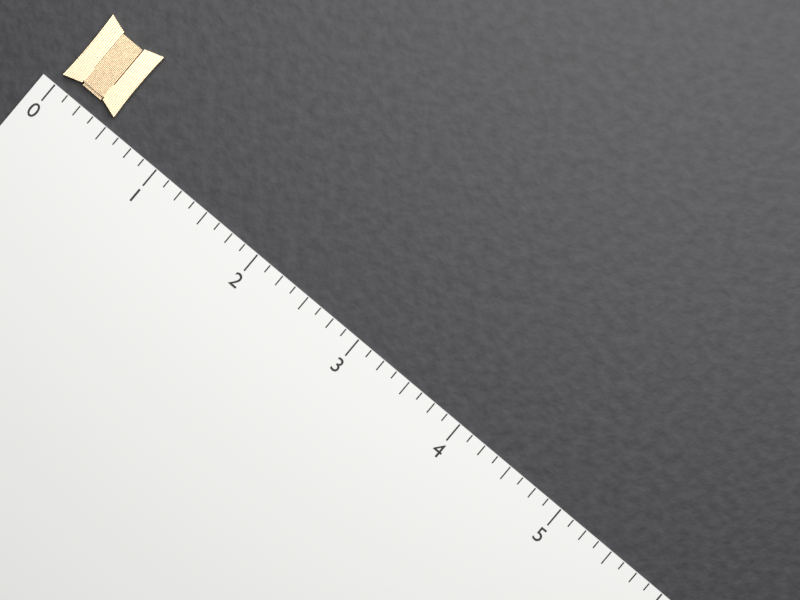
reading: 0.500 (no unit)
